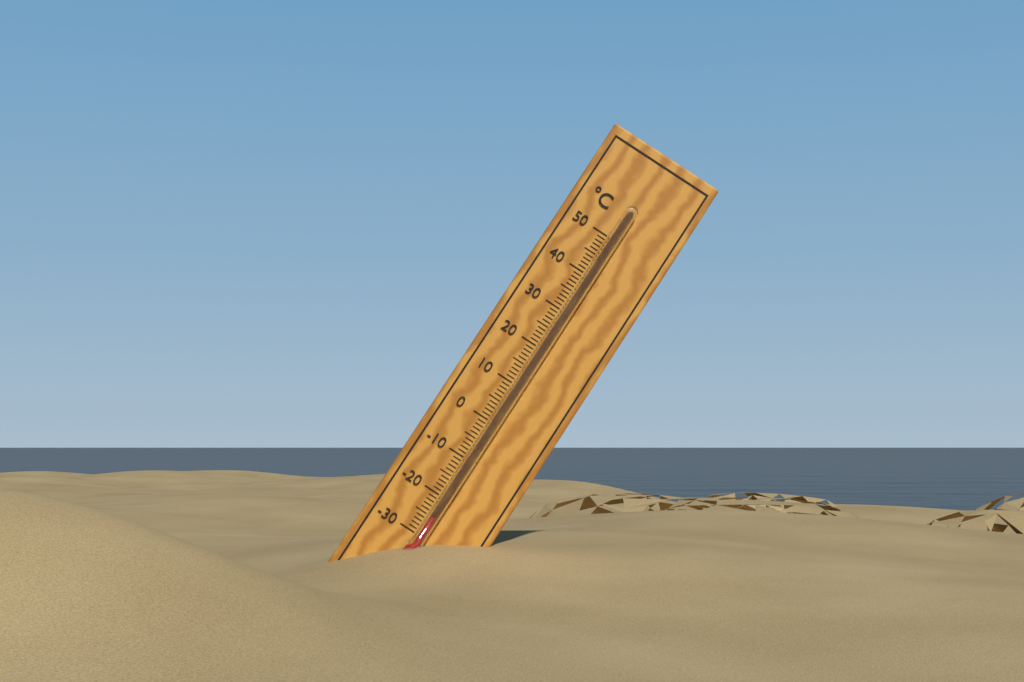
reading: -25 °C
